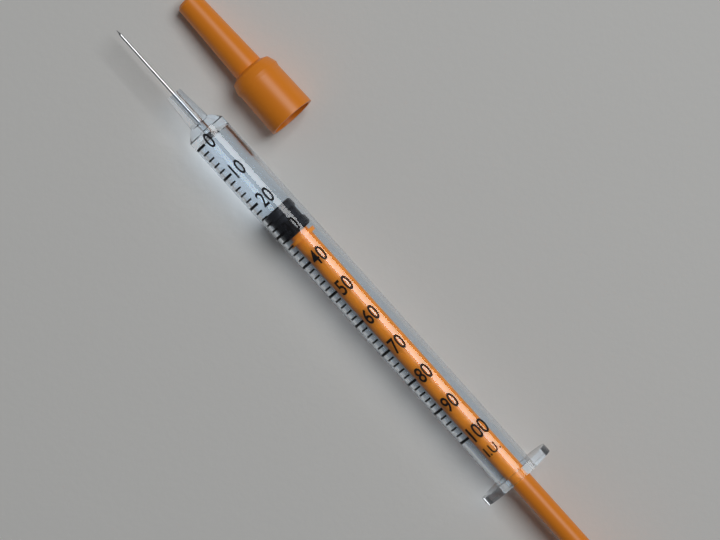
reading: 24 I.U.
